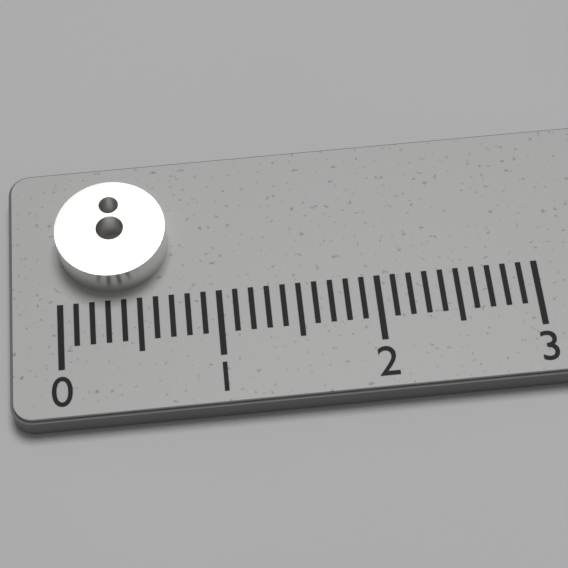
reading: 0.7 (no unit)
